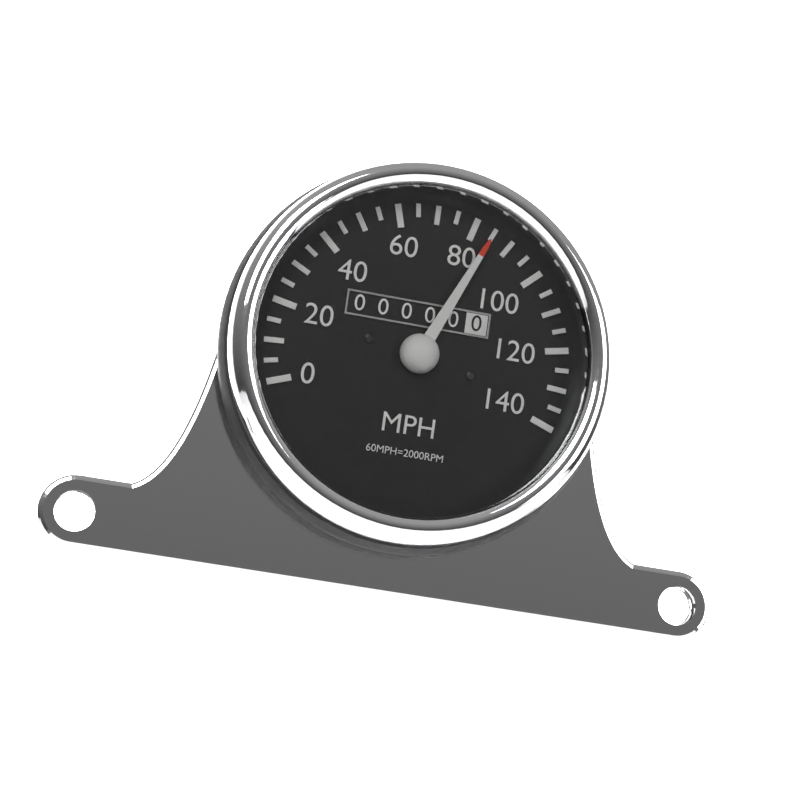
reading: 85 MPH
